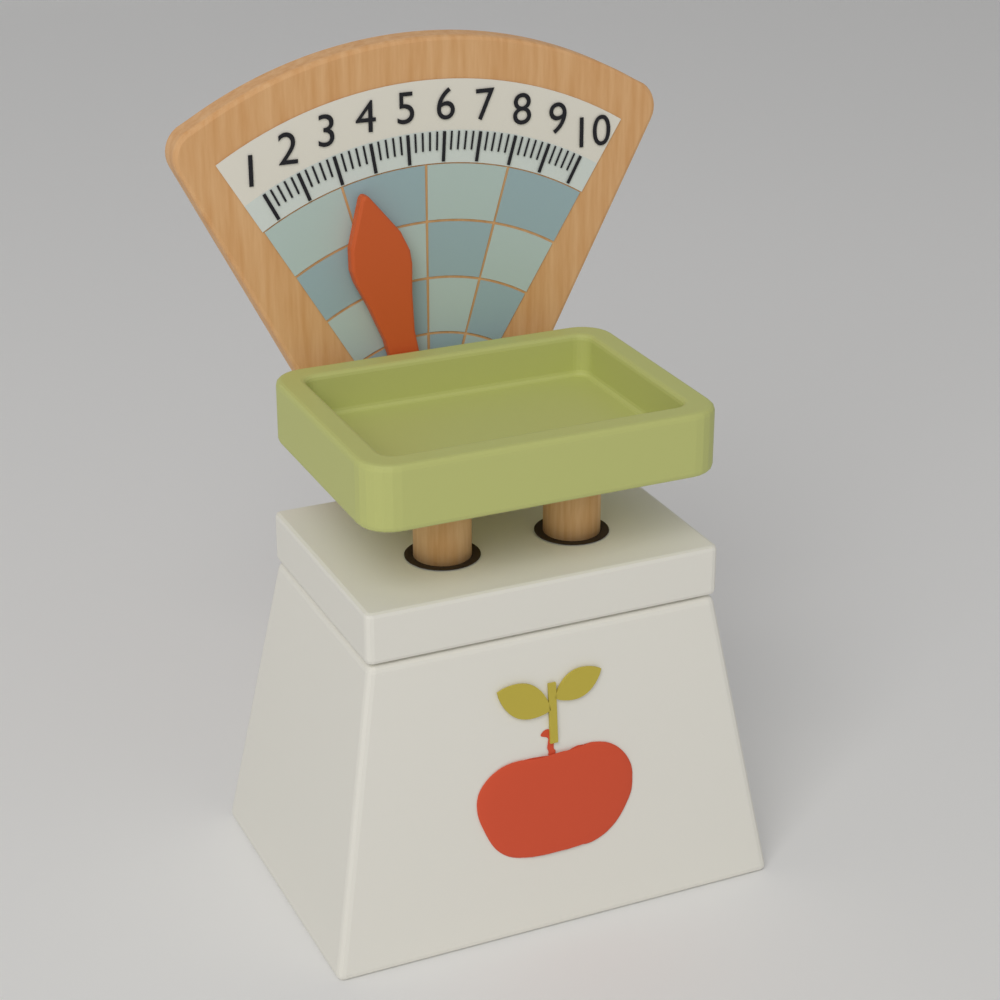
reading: 3.4 (no unit)
